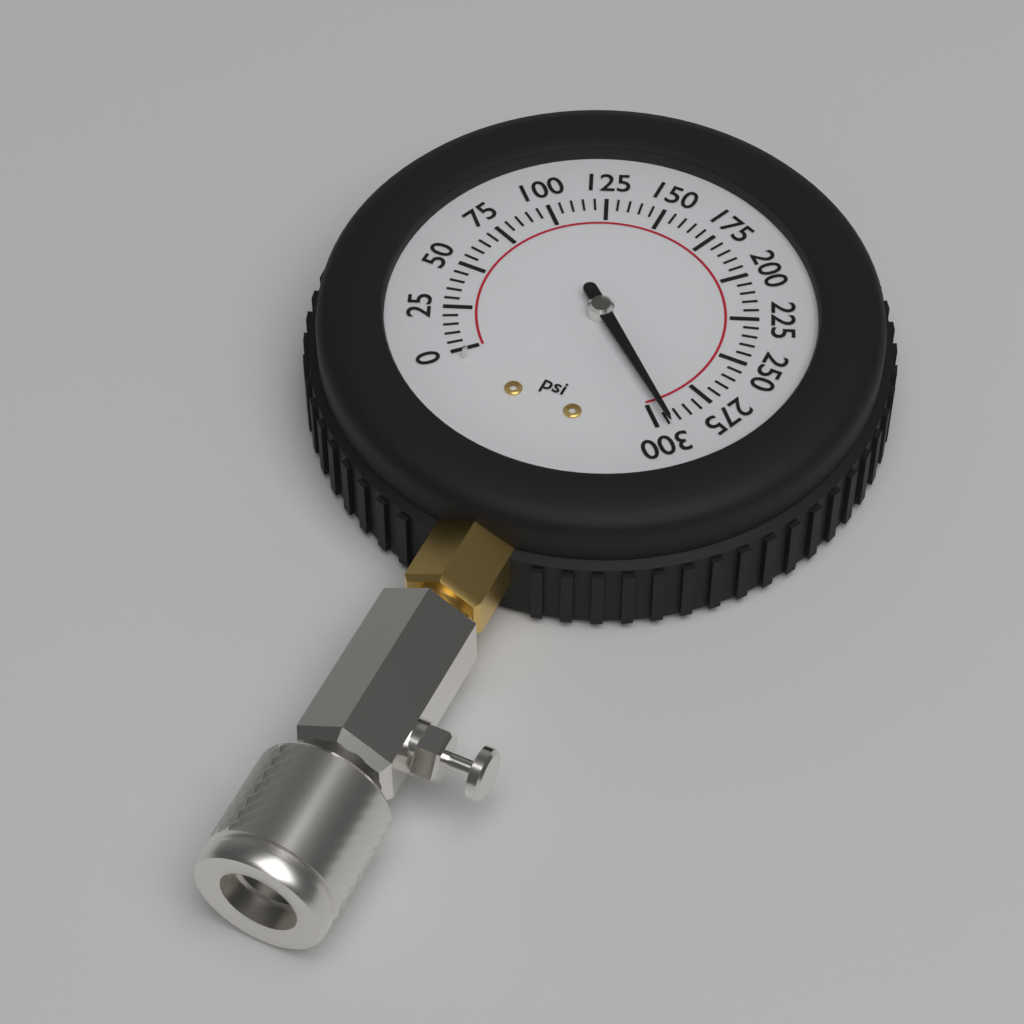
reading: 295 psi
